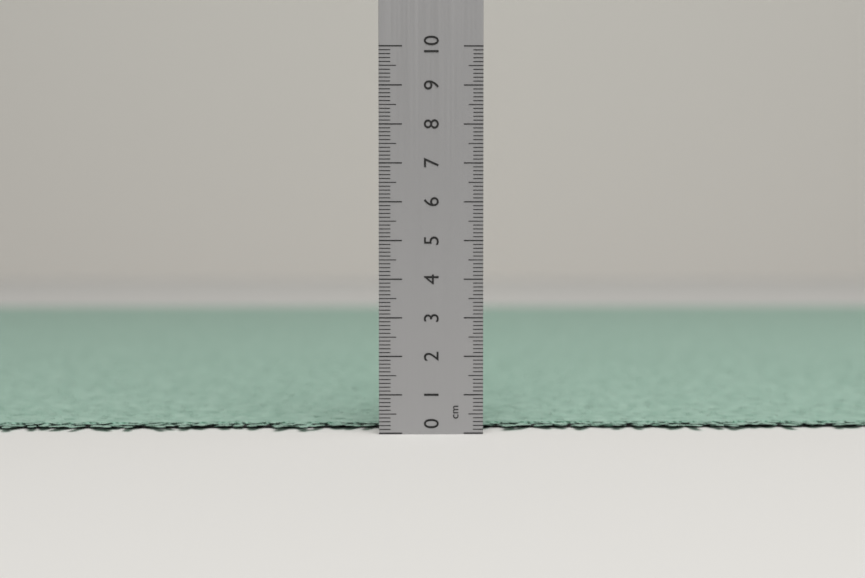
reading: 0.1 cm
